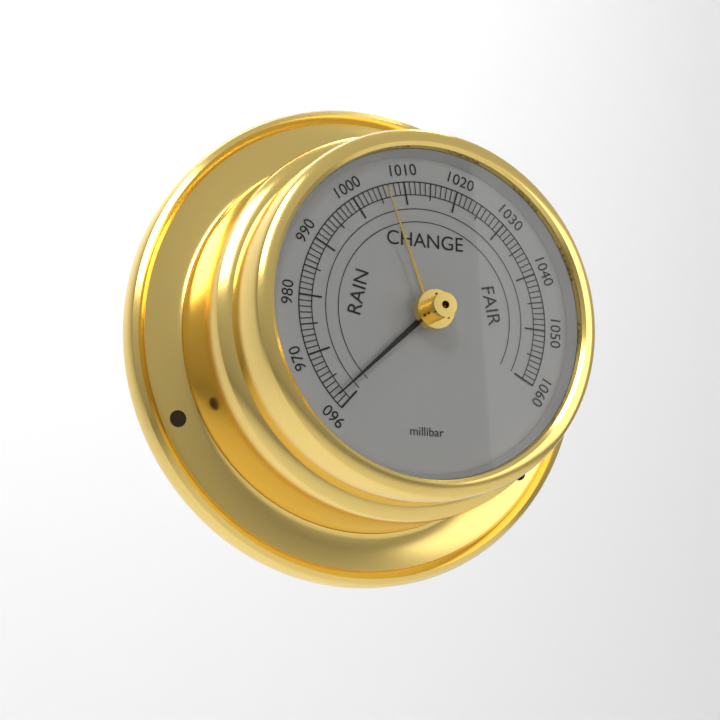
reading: 962 millibar
